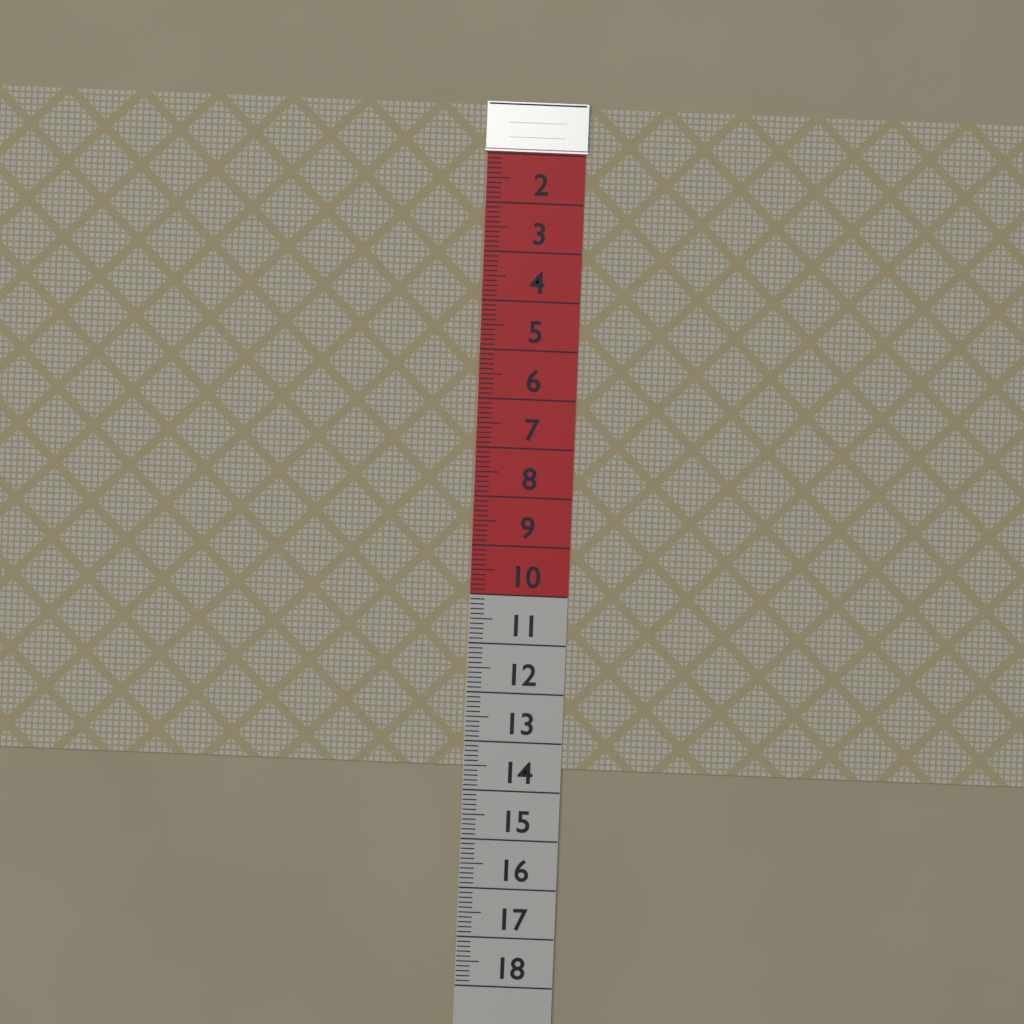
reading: 13.5 (no unit)
